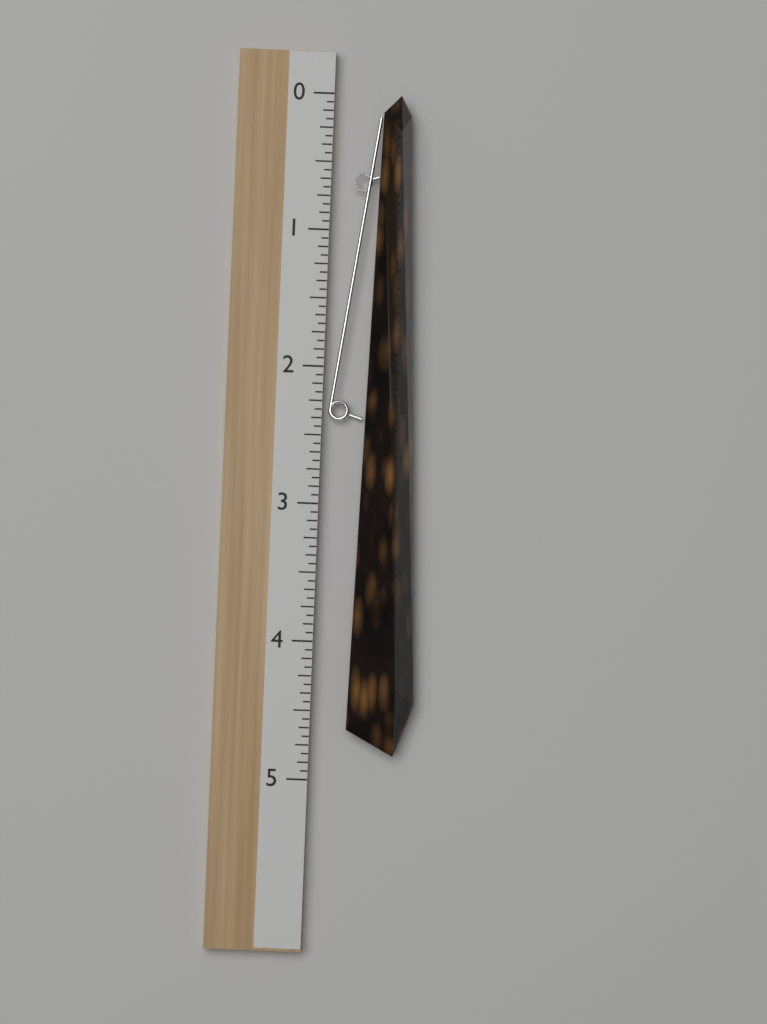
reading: 4.8125 (no unit)
